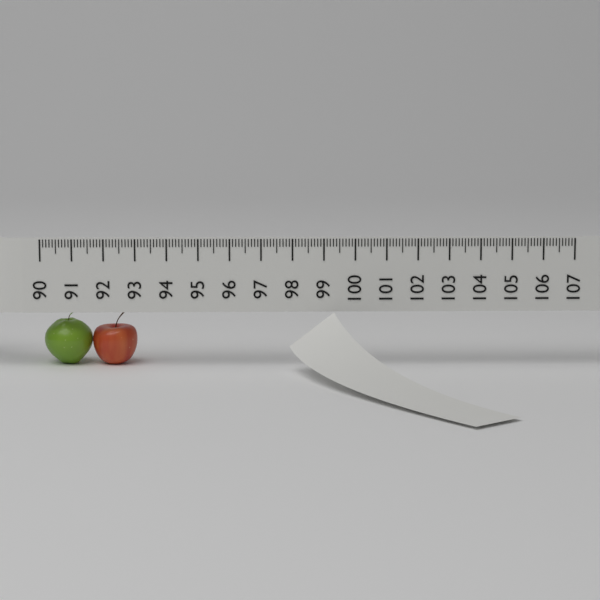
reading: 93.0 (no unit)
